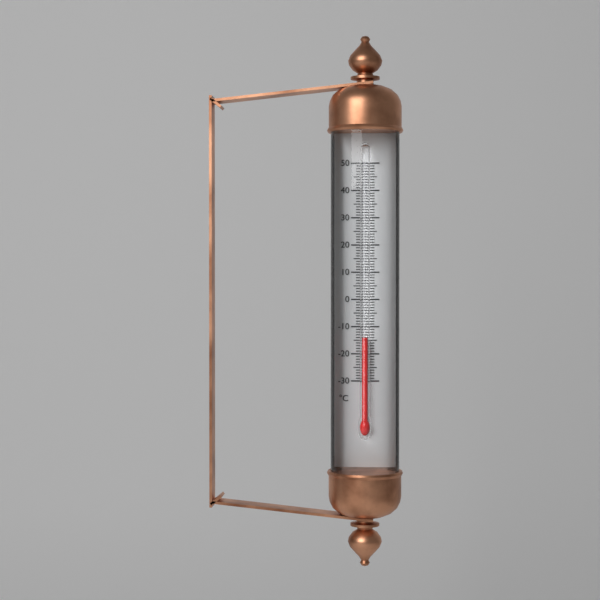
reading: -14 °C
